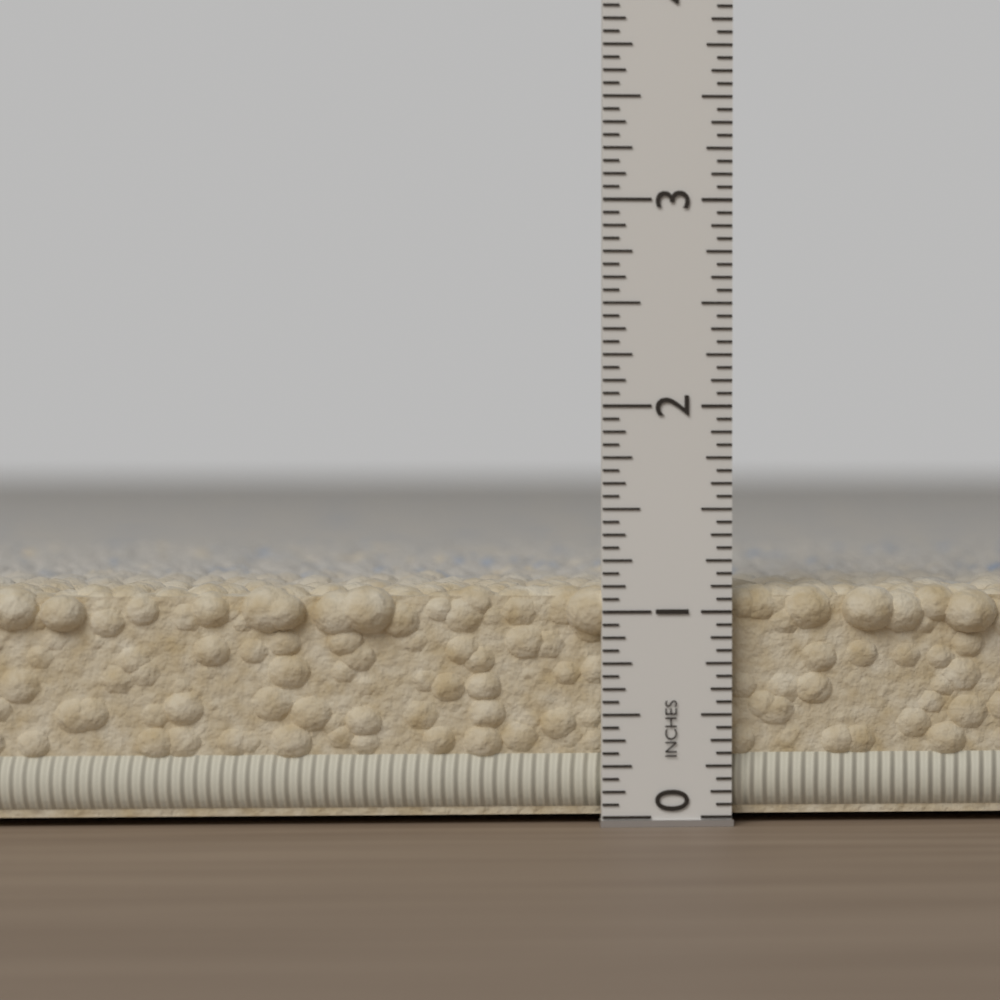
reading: 1.1250 in
